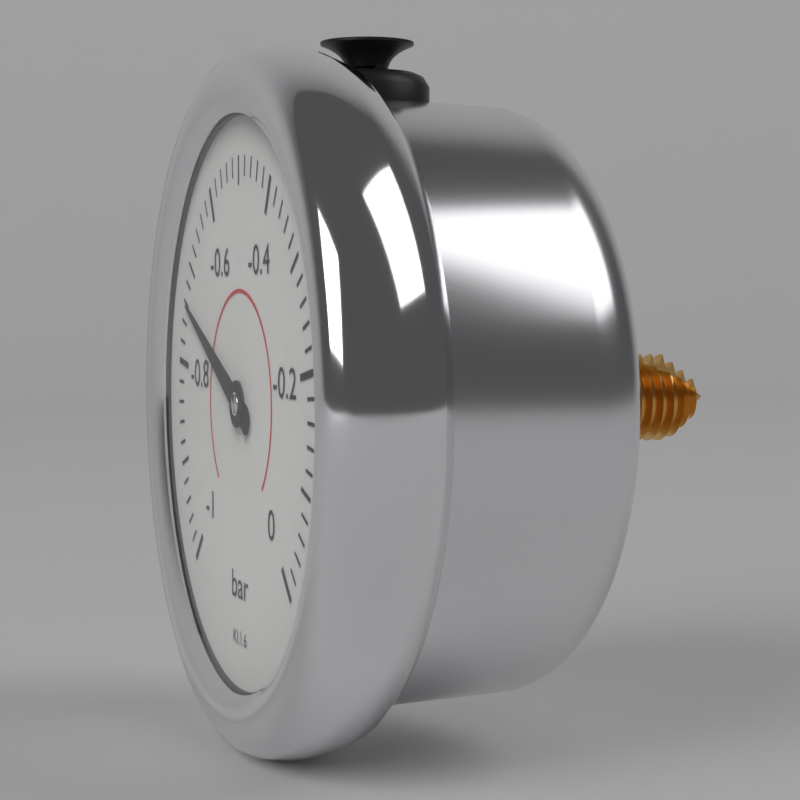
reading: -0.74 bar
